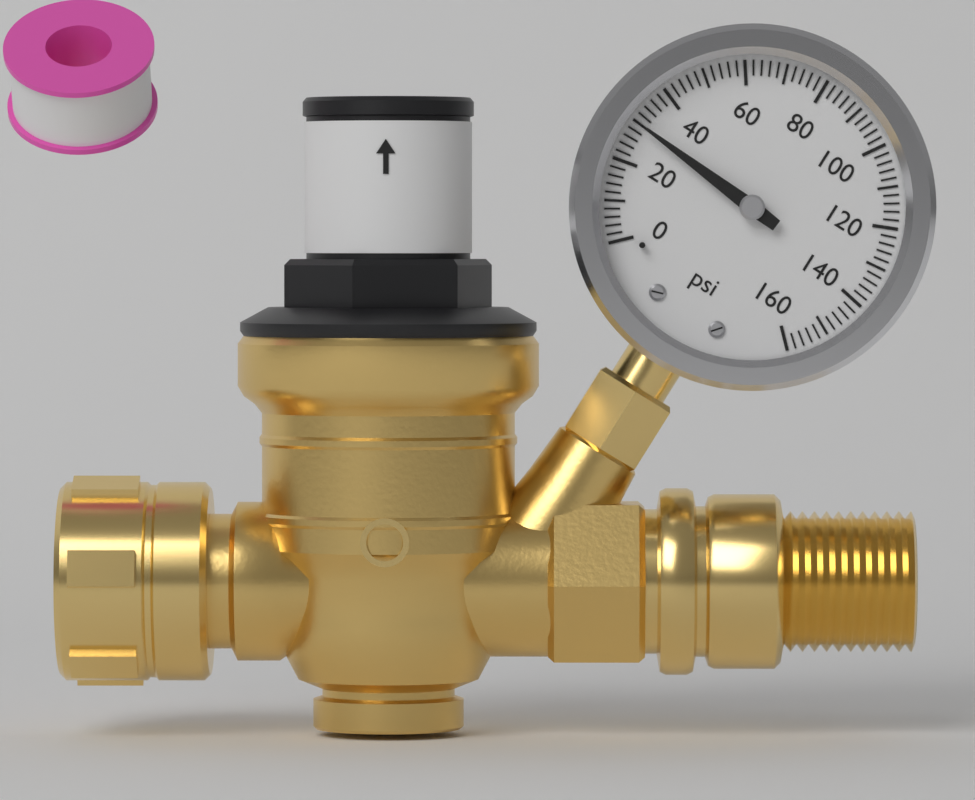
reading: 30 psi
